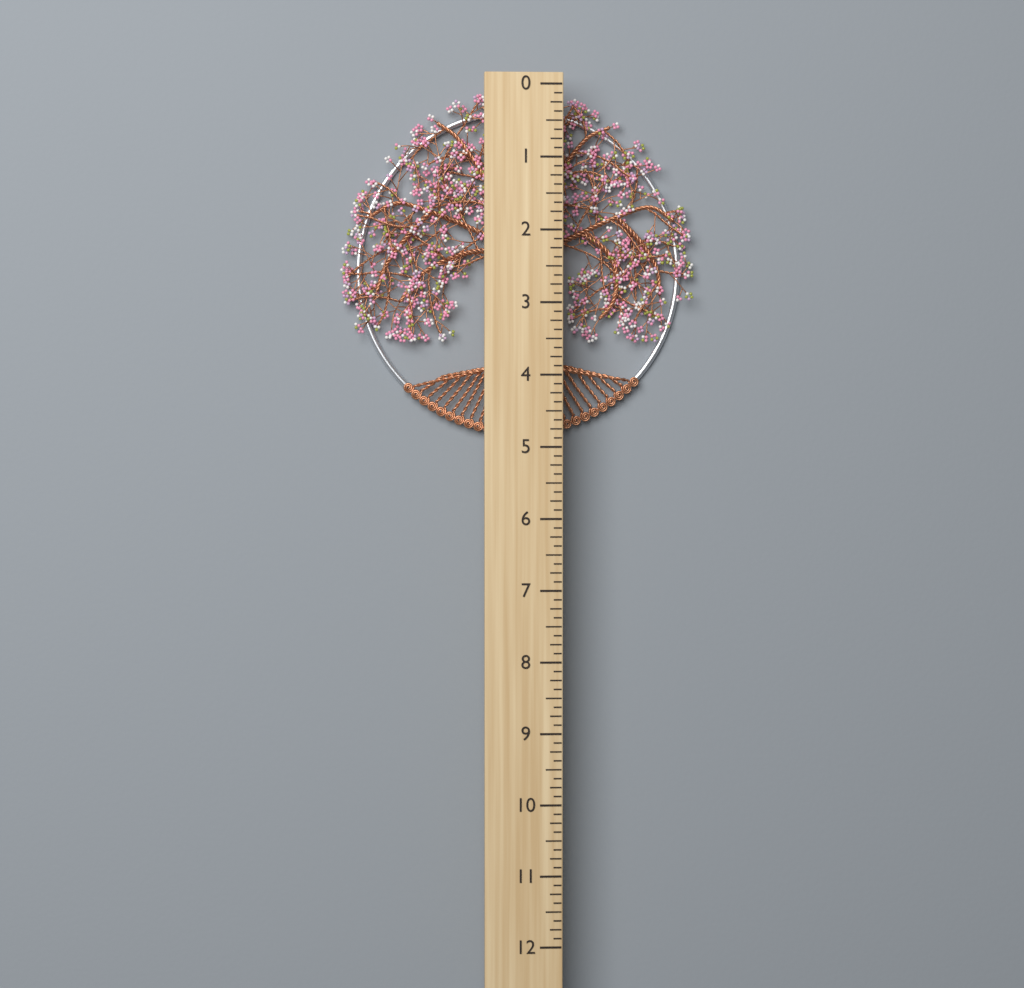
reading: 4.875 (no unit)
